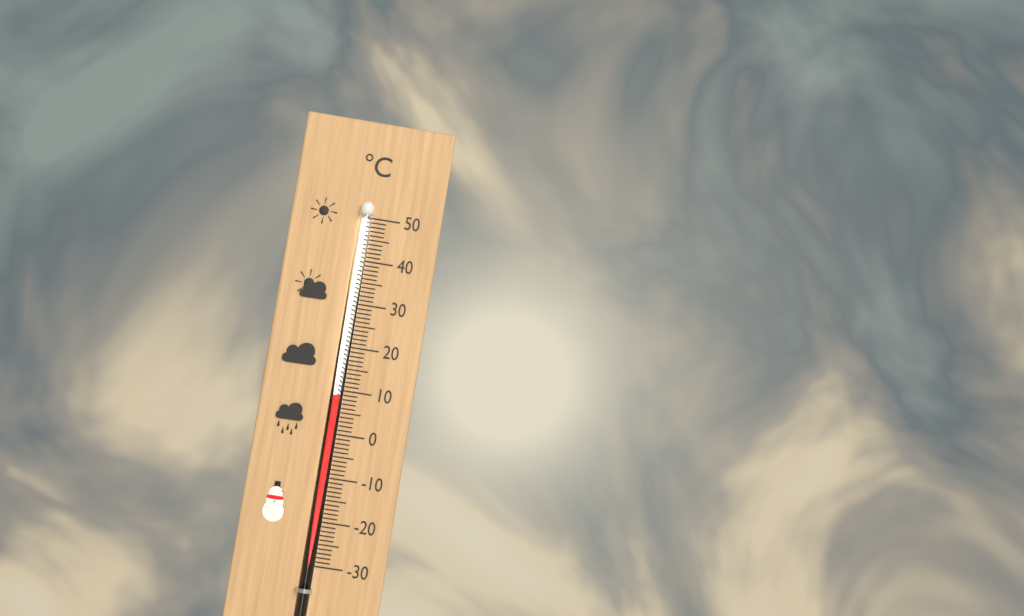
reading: 9 °C
